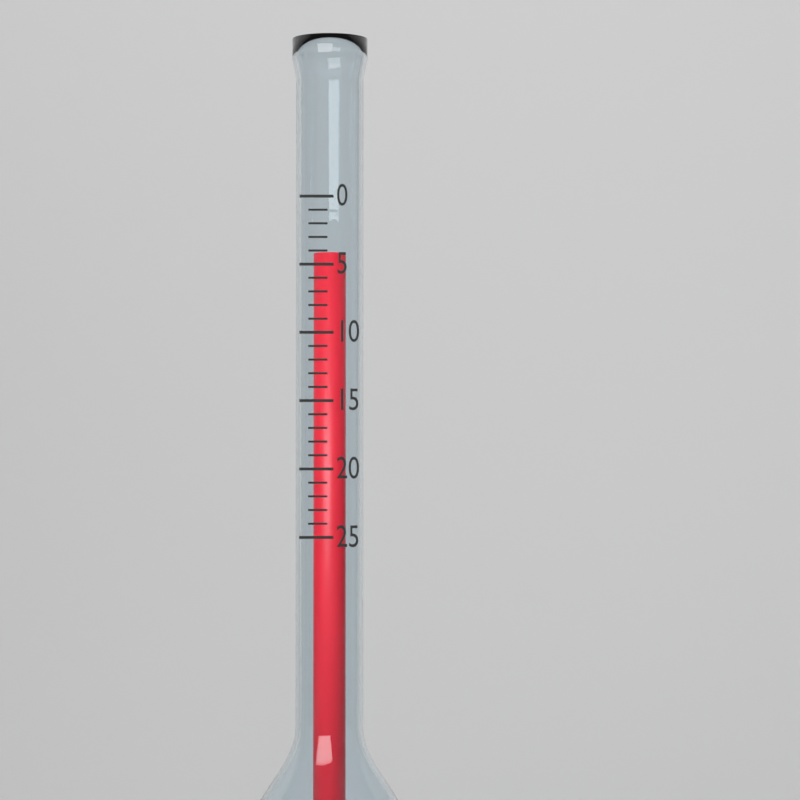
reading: 4 (no unit)
